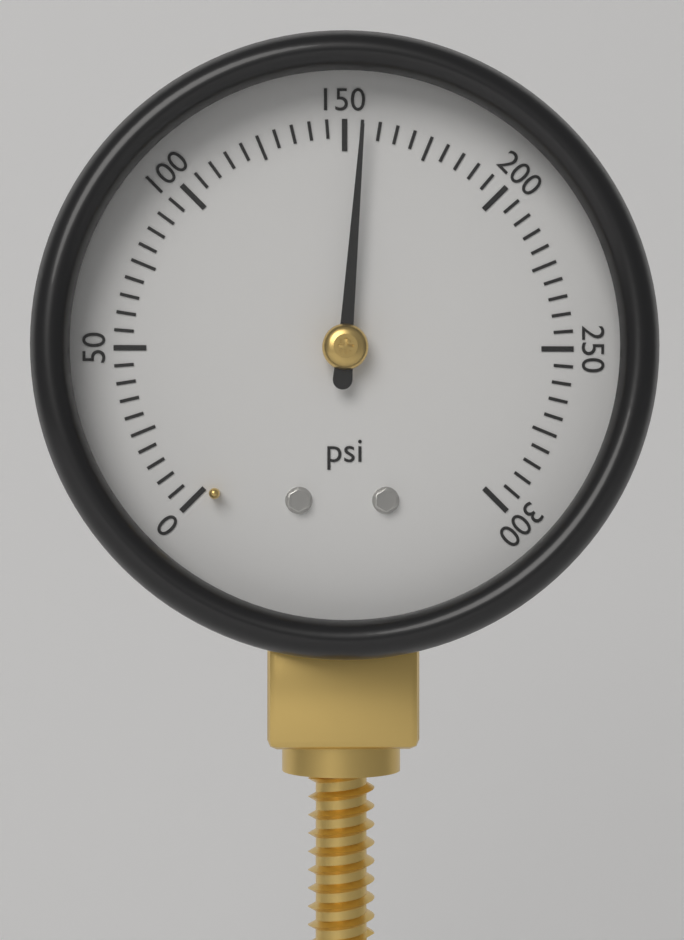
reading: 155 psi
